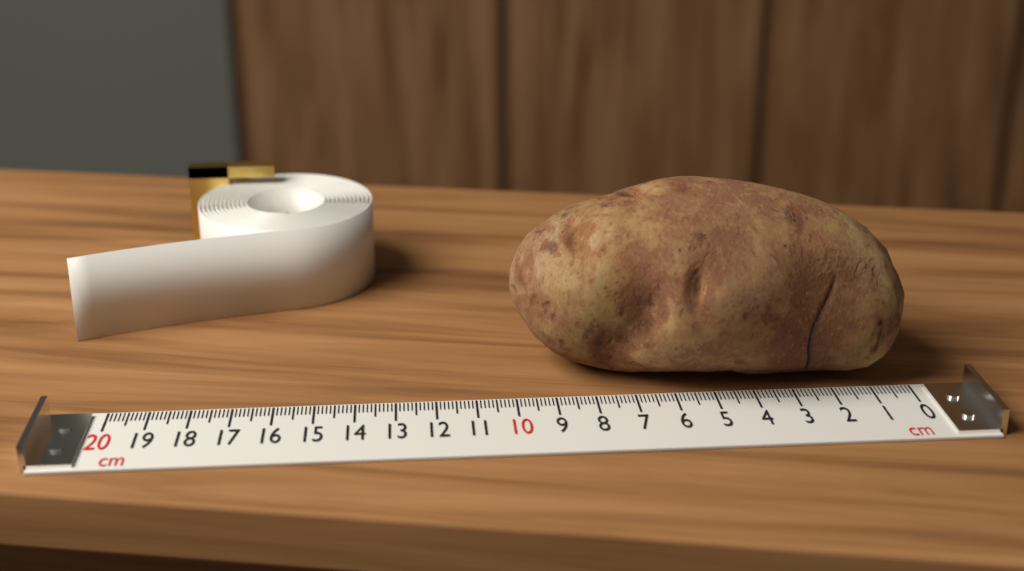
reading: 10.0 cm
